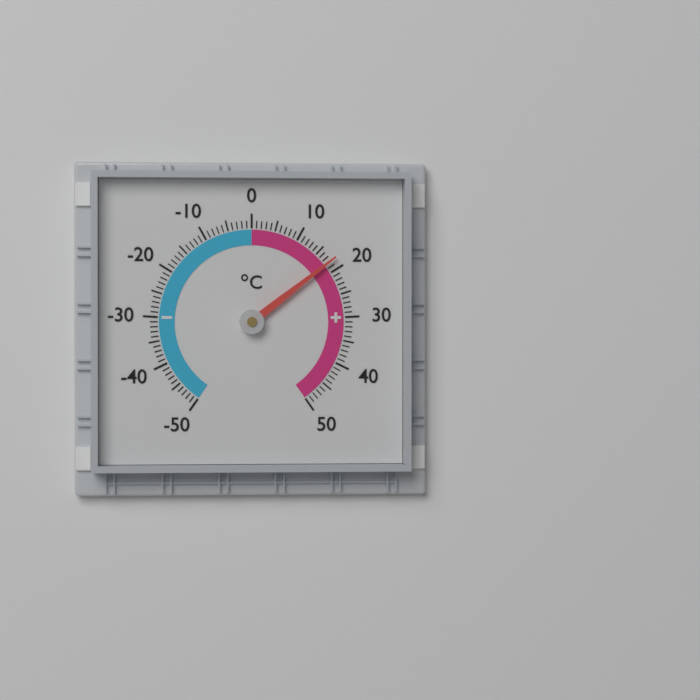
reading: 18 °C
